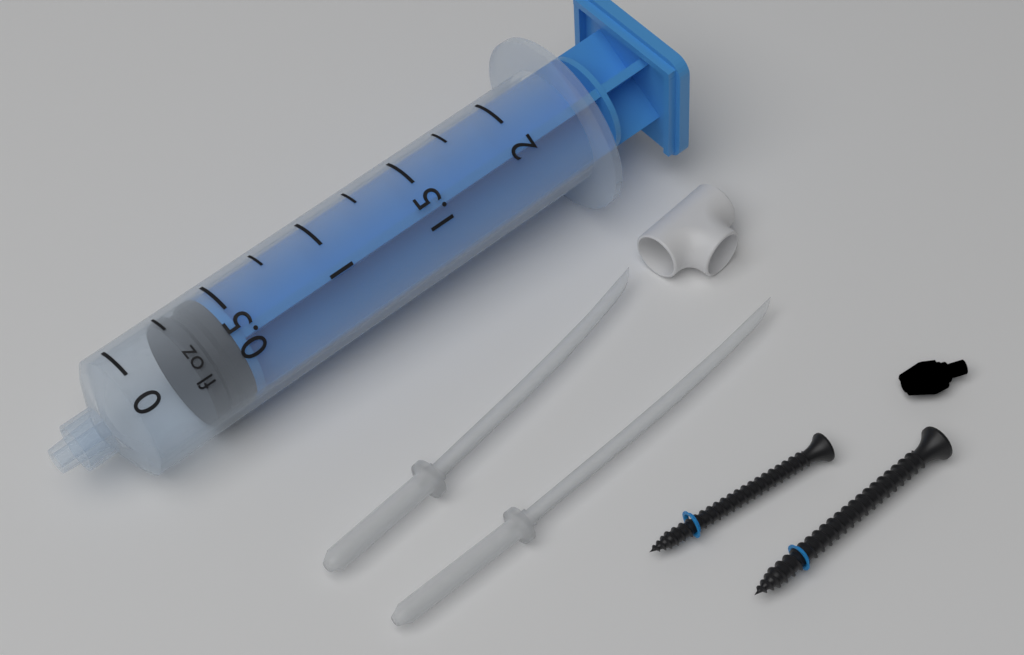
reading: 0.25 fl oz
